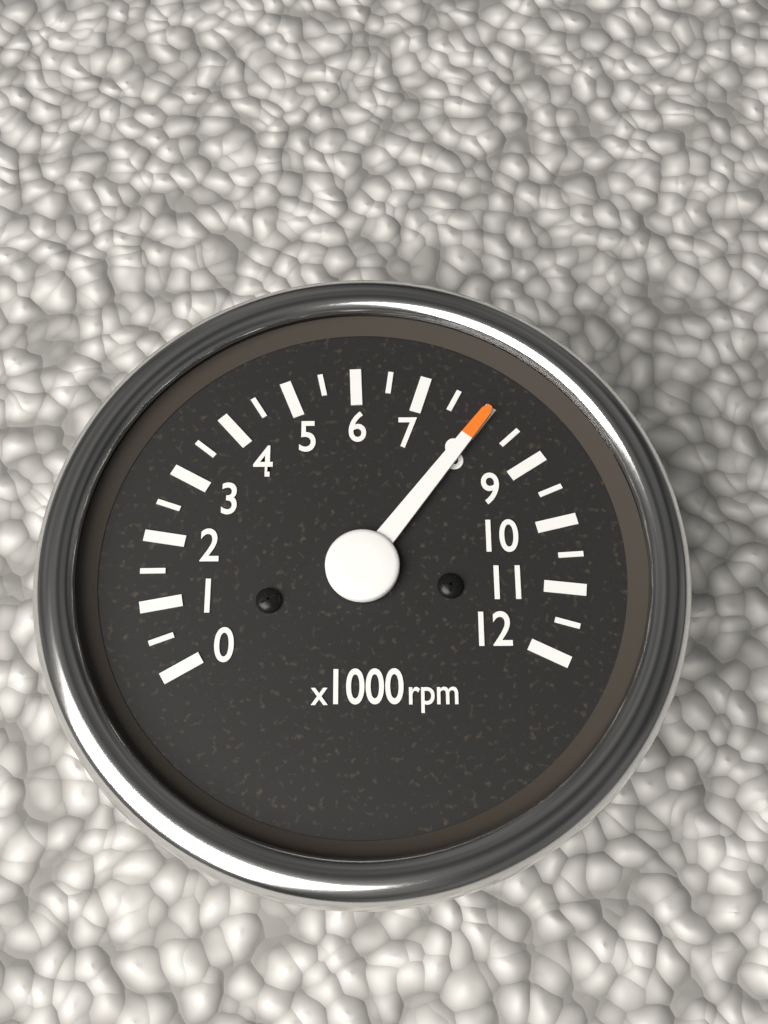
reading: 8000 rpm
